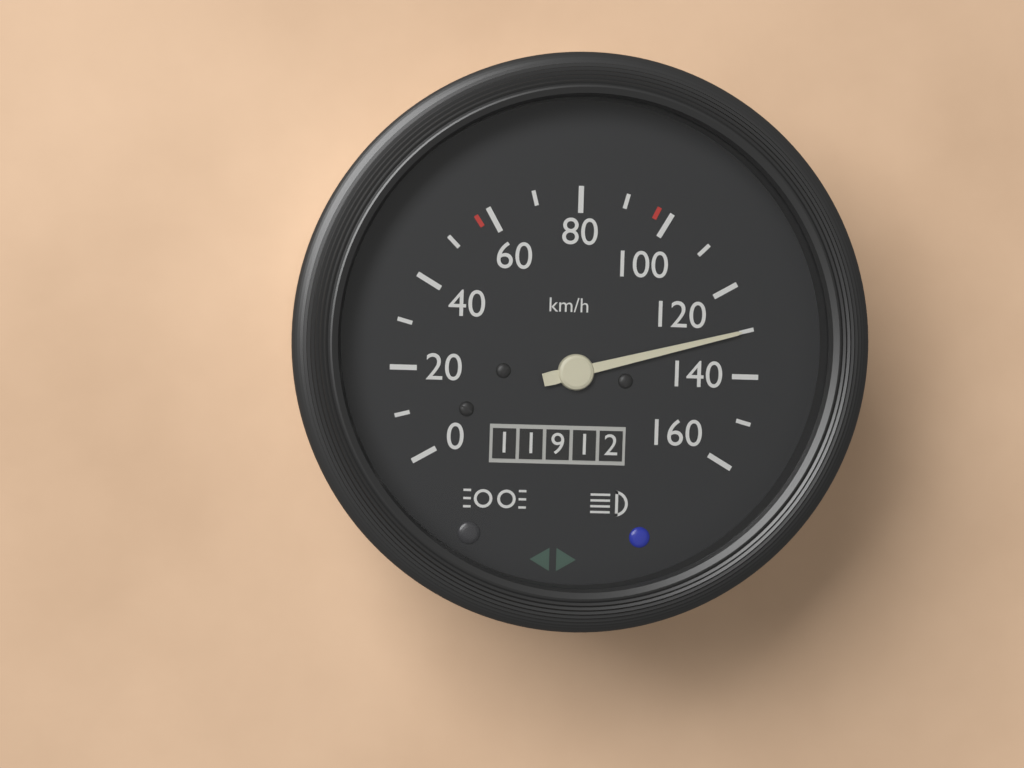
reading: 130 km/h
